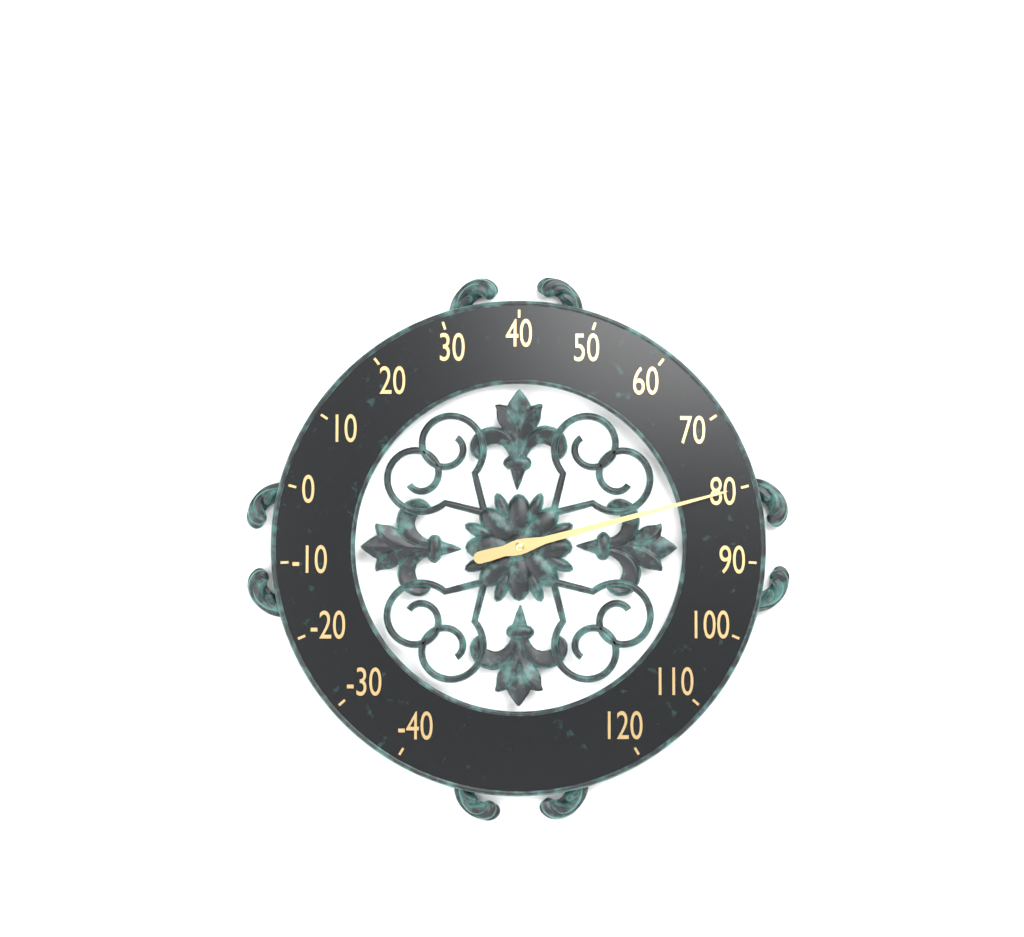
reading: 80 (no unit)
